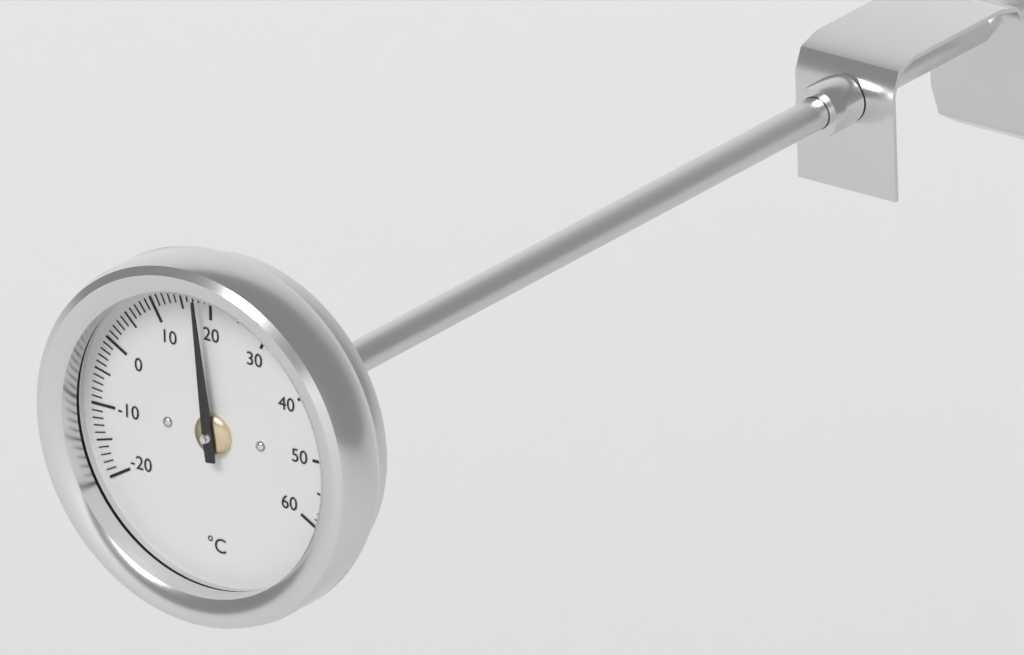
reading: 18 °C
